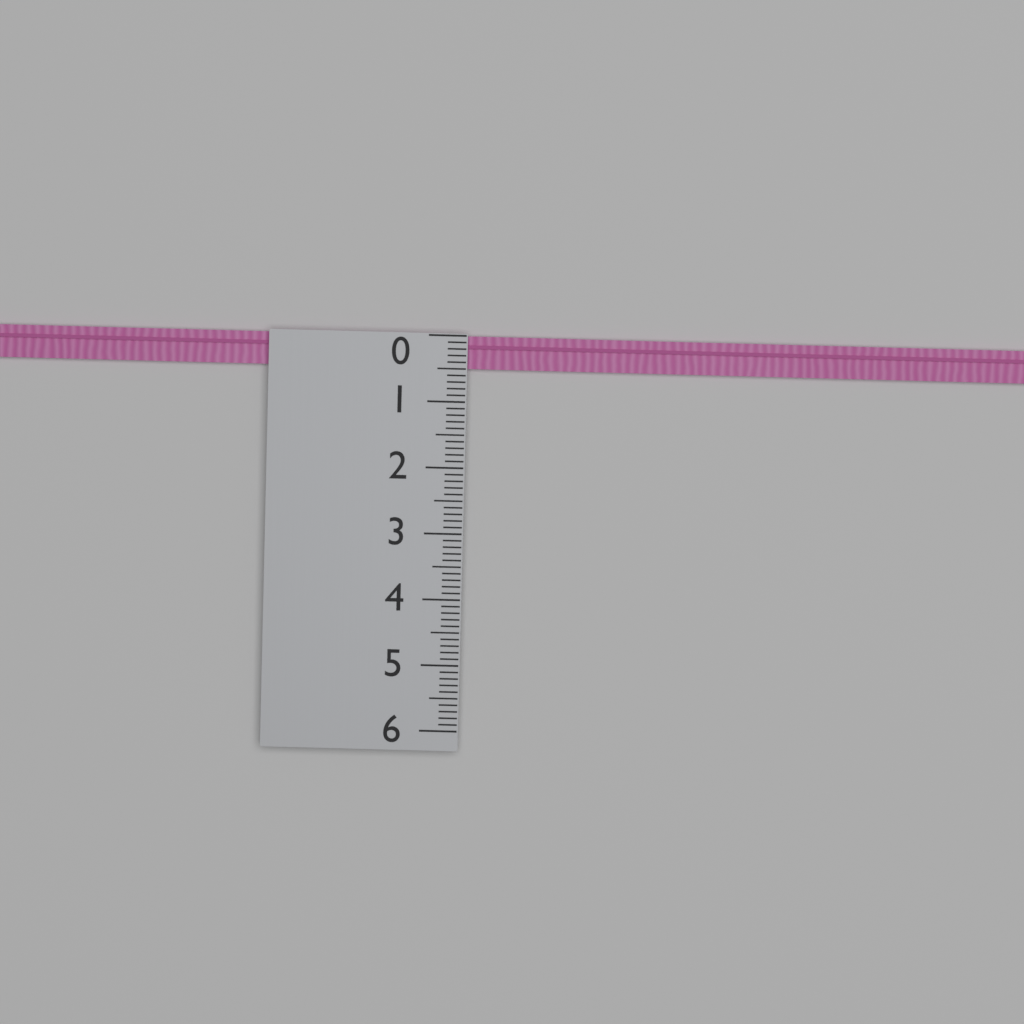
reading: 0.5 (no unit)
